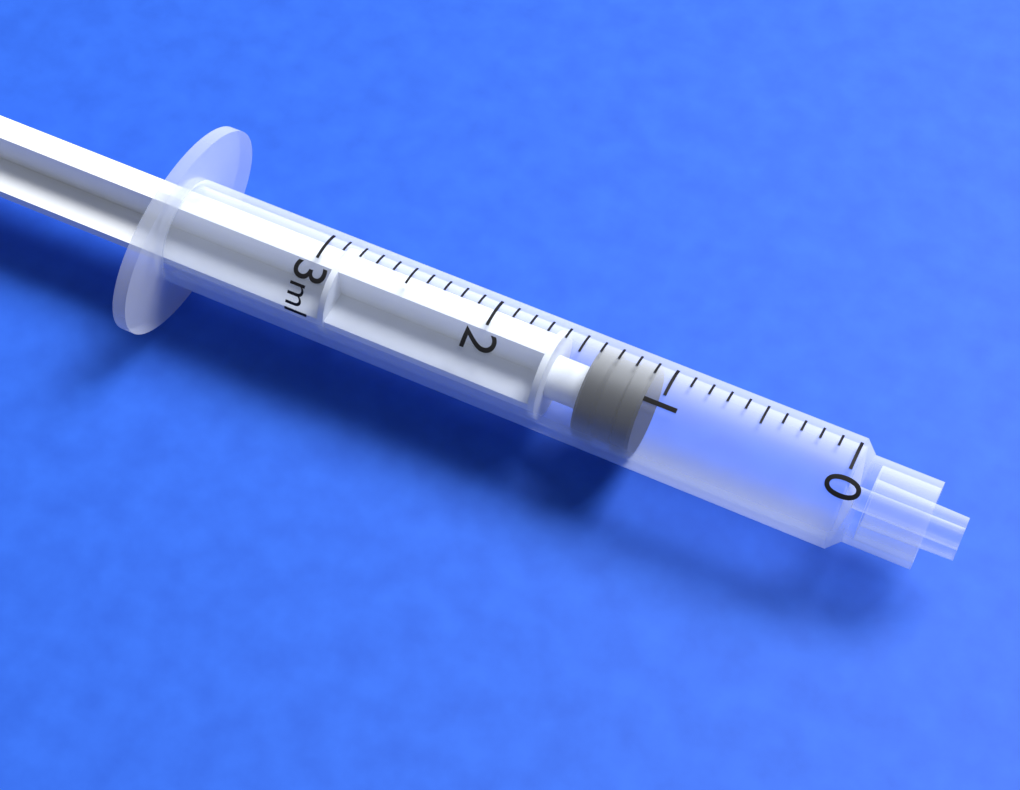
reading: 1.1 ml
